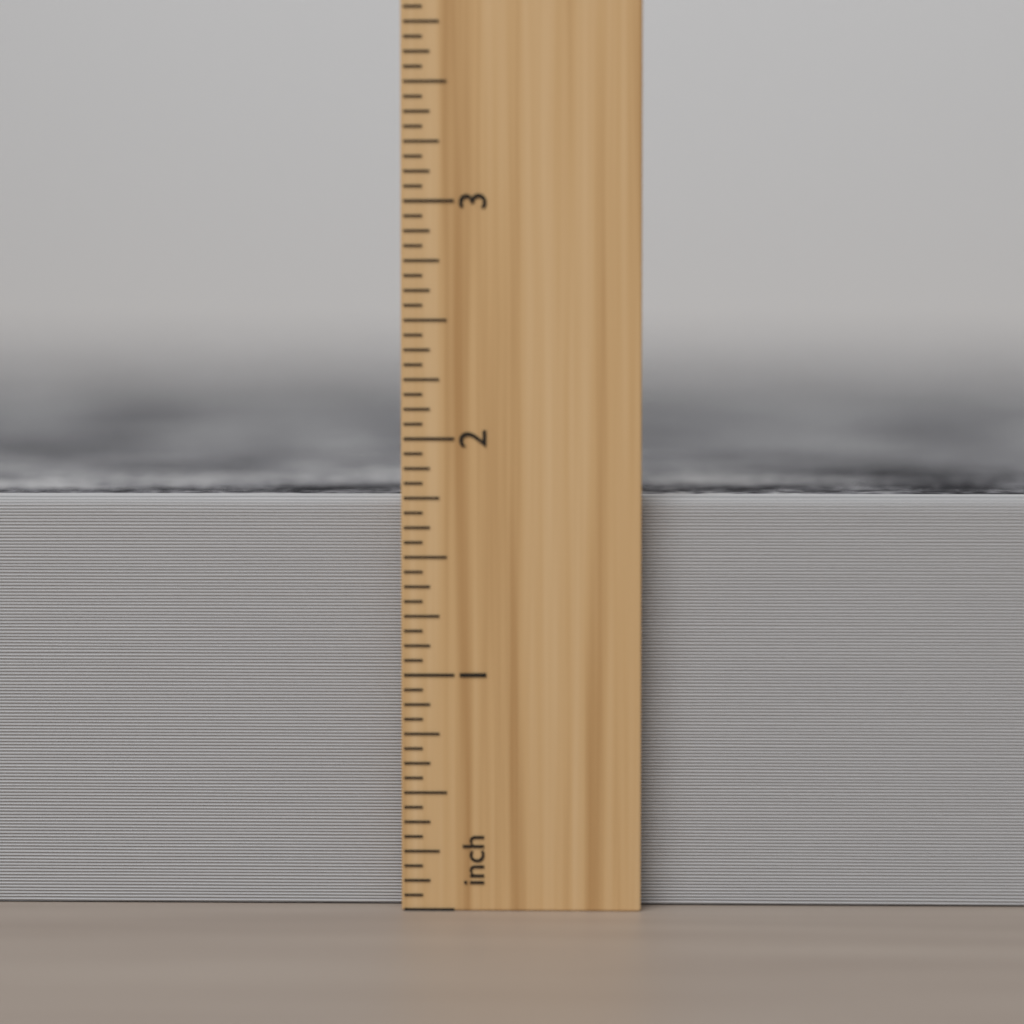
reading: 1.7500 inch
